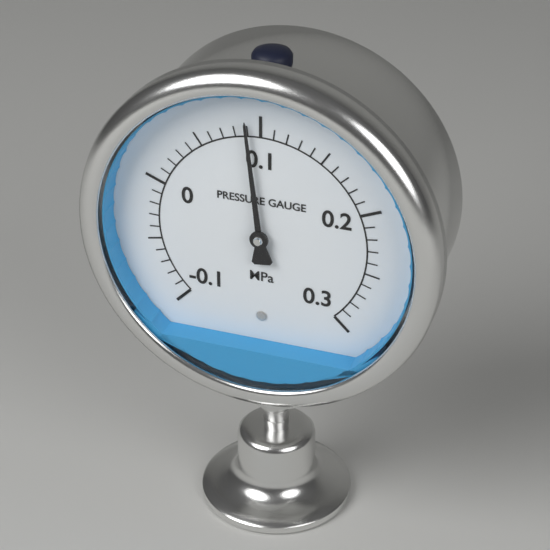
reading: 0.09 MPa
